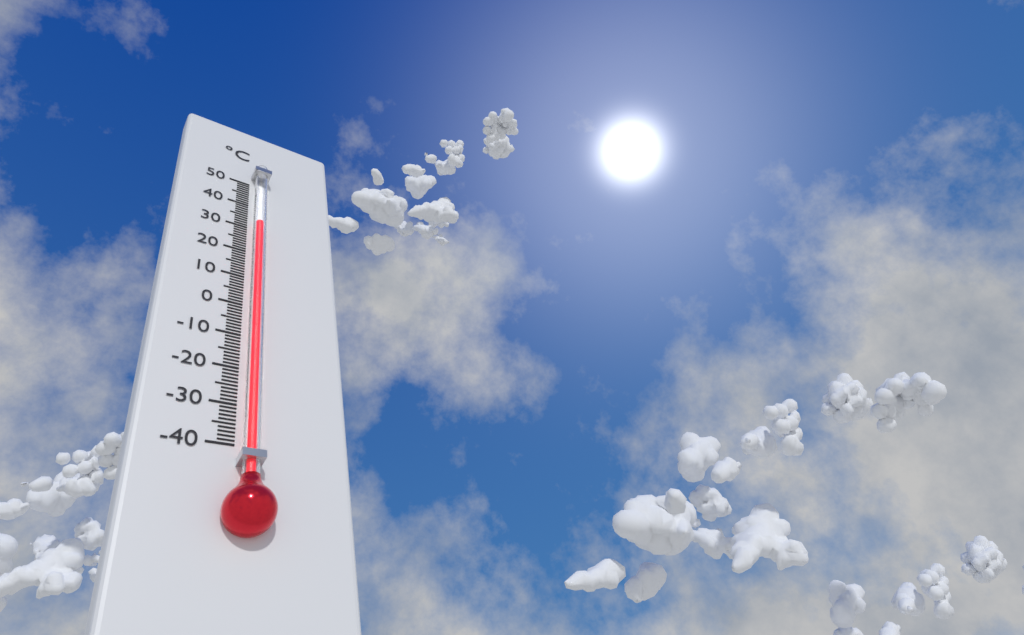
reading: 31 °C
